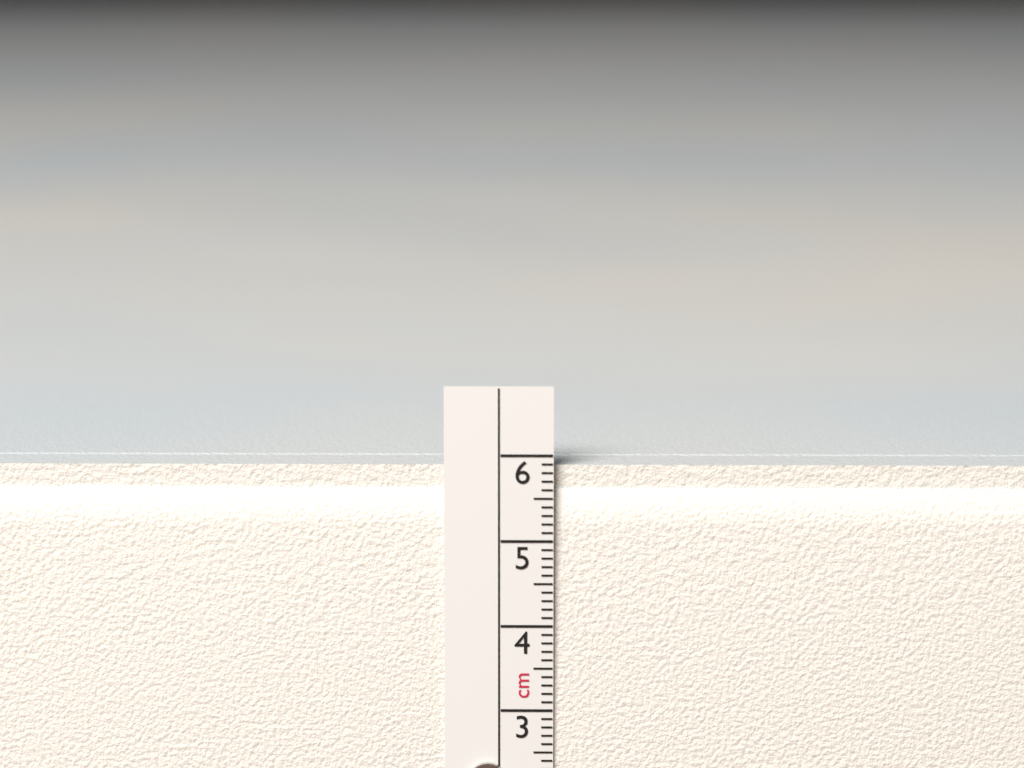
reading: 5.9 cm
